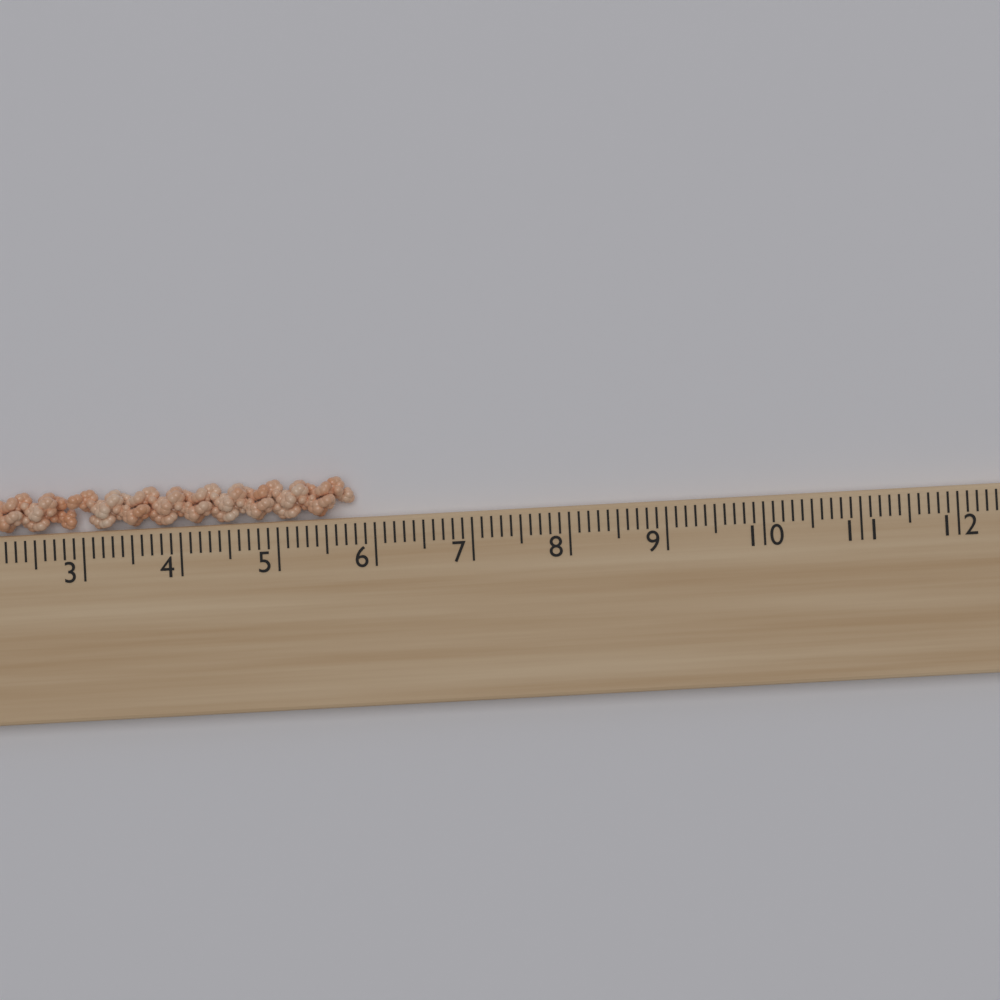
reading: 5.8 cm
